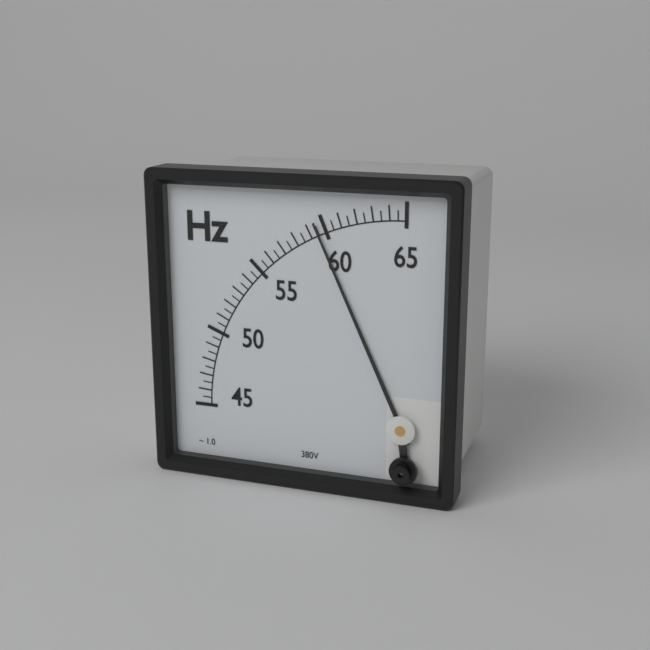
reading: 59.5 Hz
